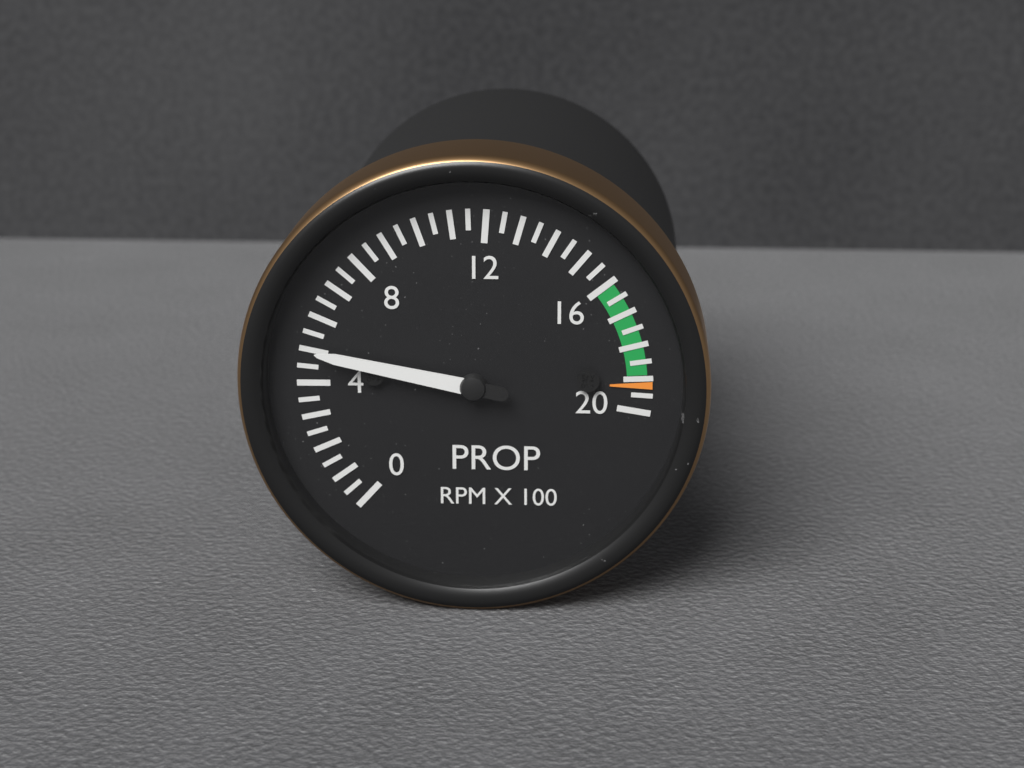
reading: 5.0 RPM X 100
